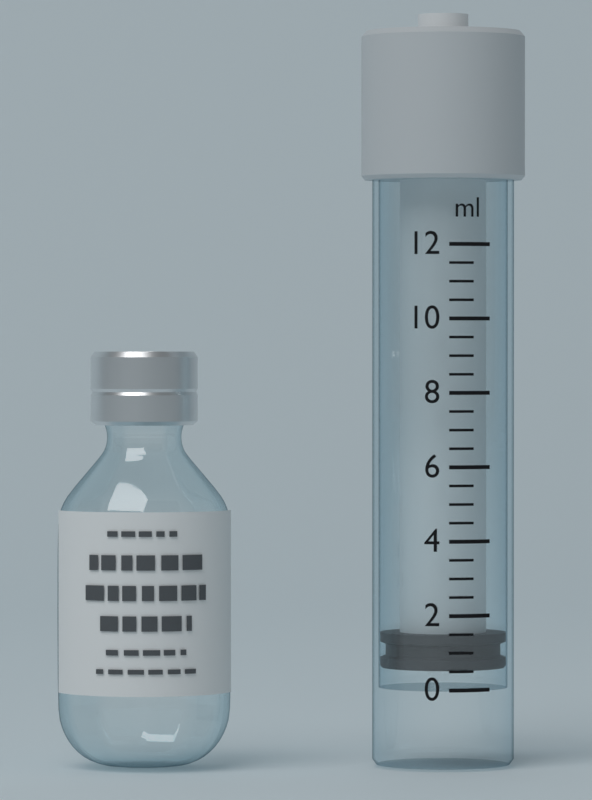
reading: 0.5 ml
